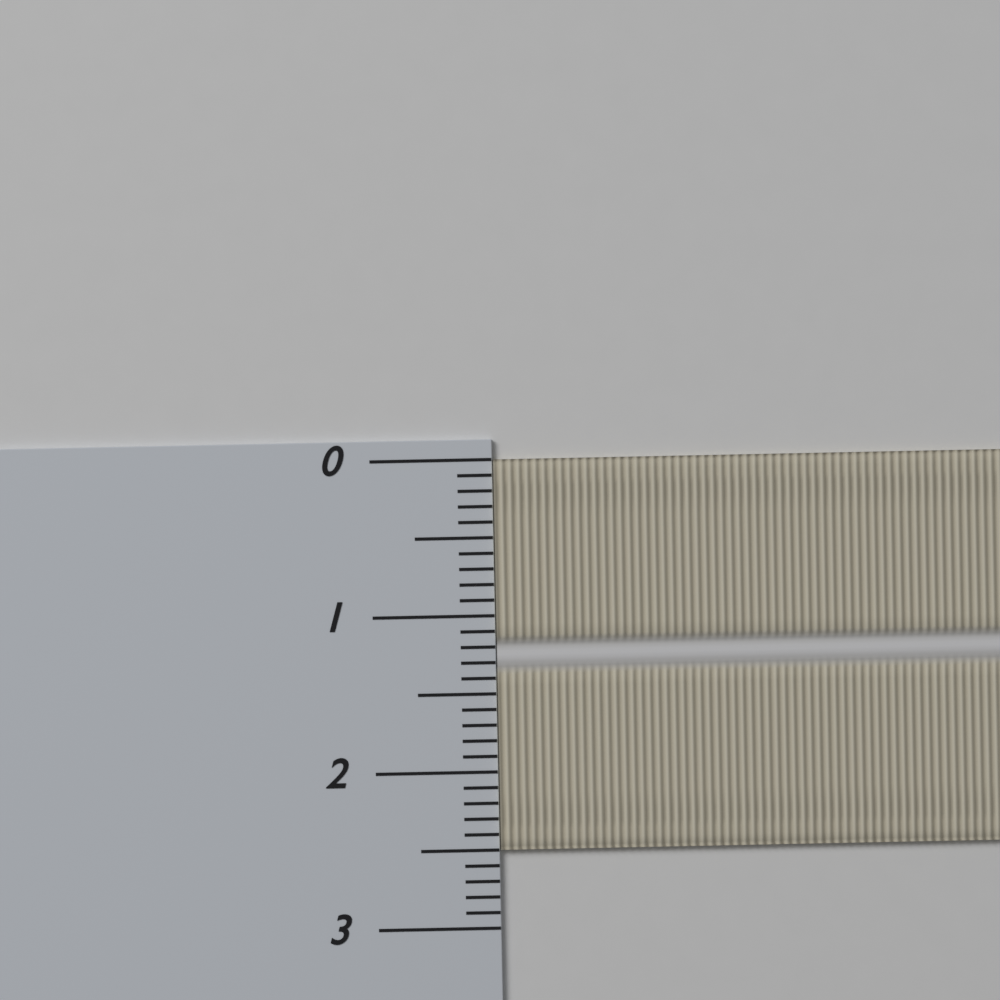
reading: 2.5 (no unit)
